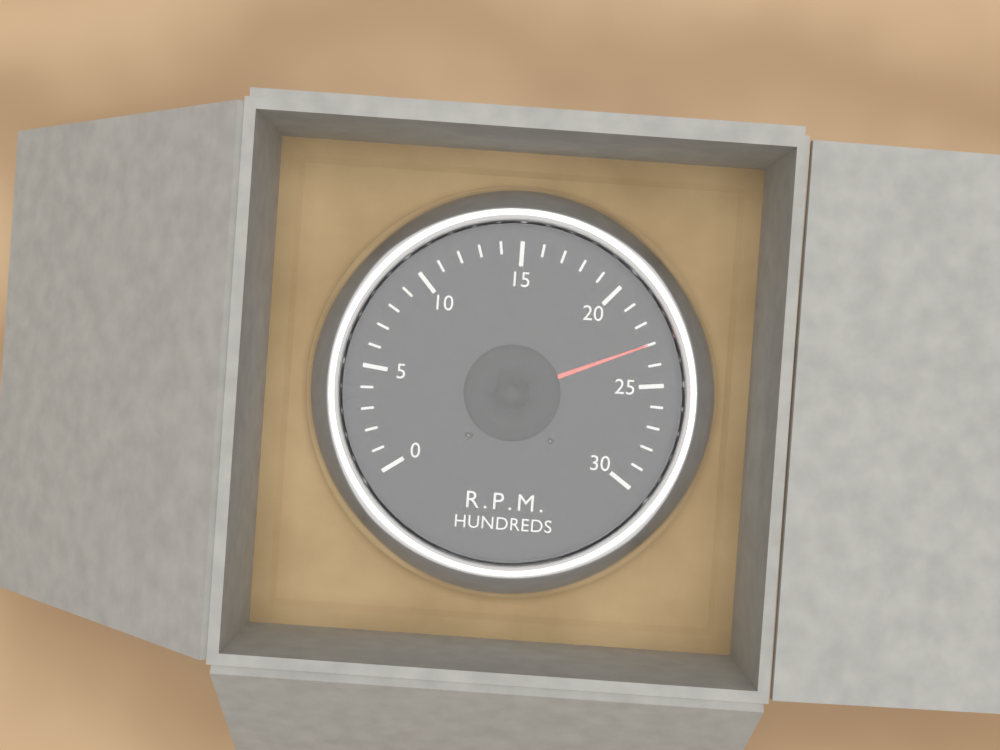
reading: 23 RPM x100
